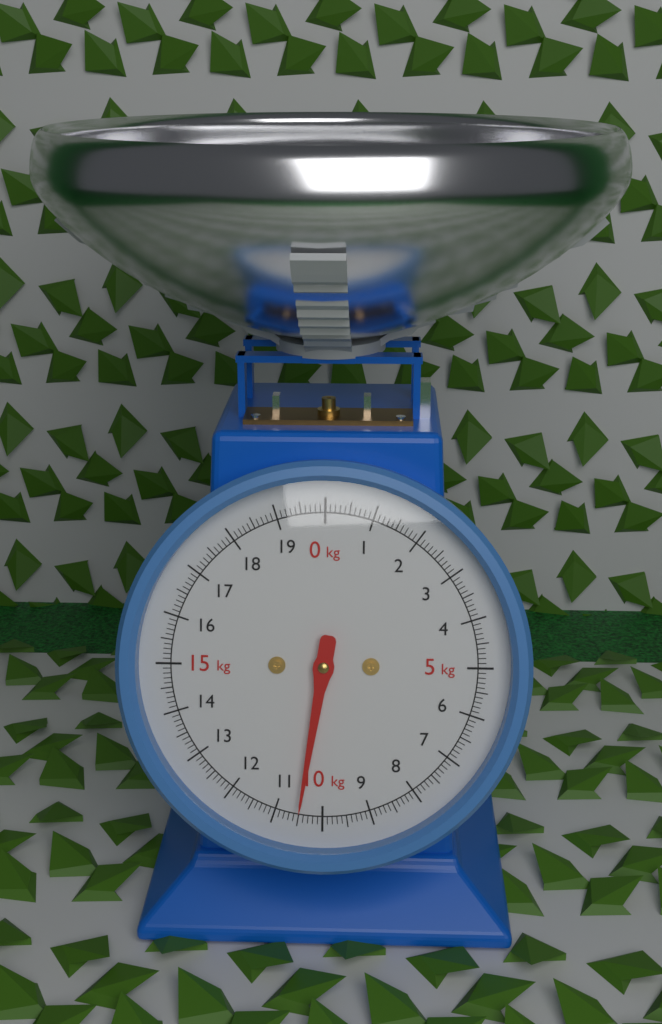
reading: 10.5 kg
